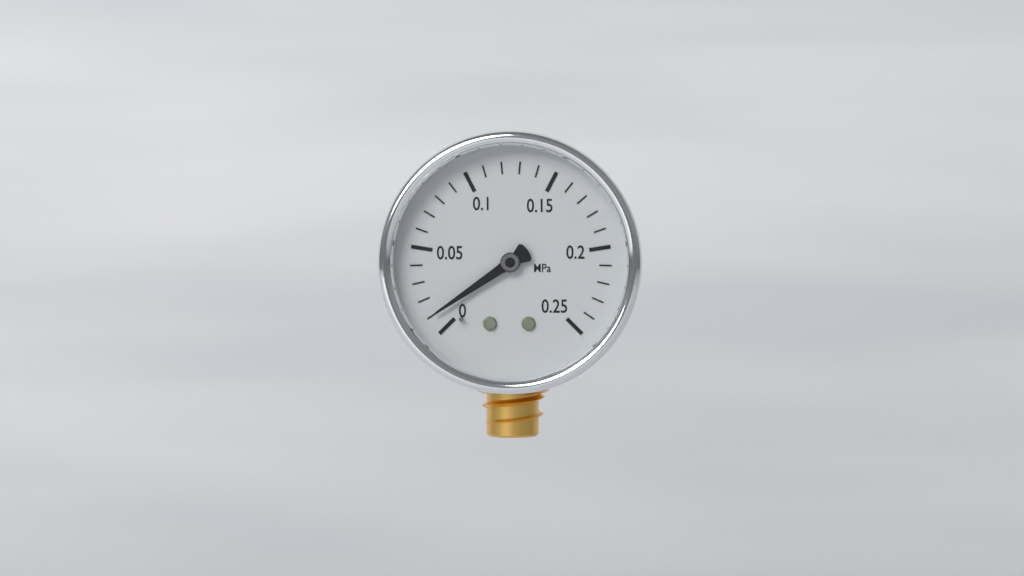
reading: 0.01 MPa
